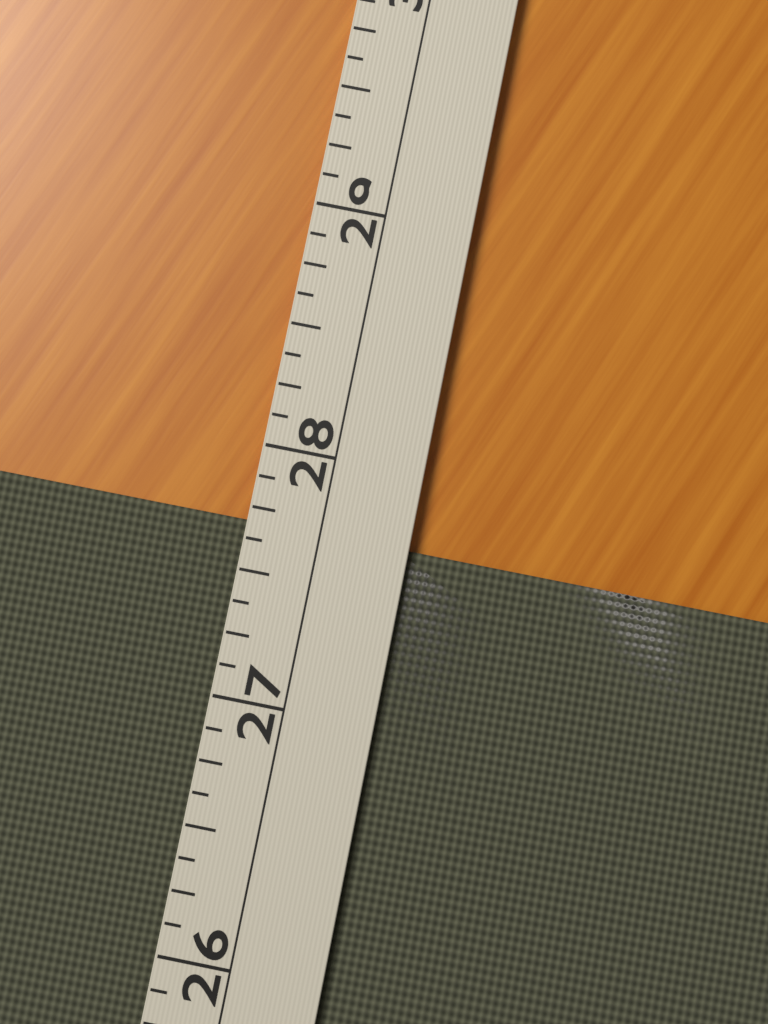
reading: 27.700 (no unit)
